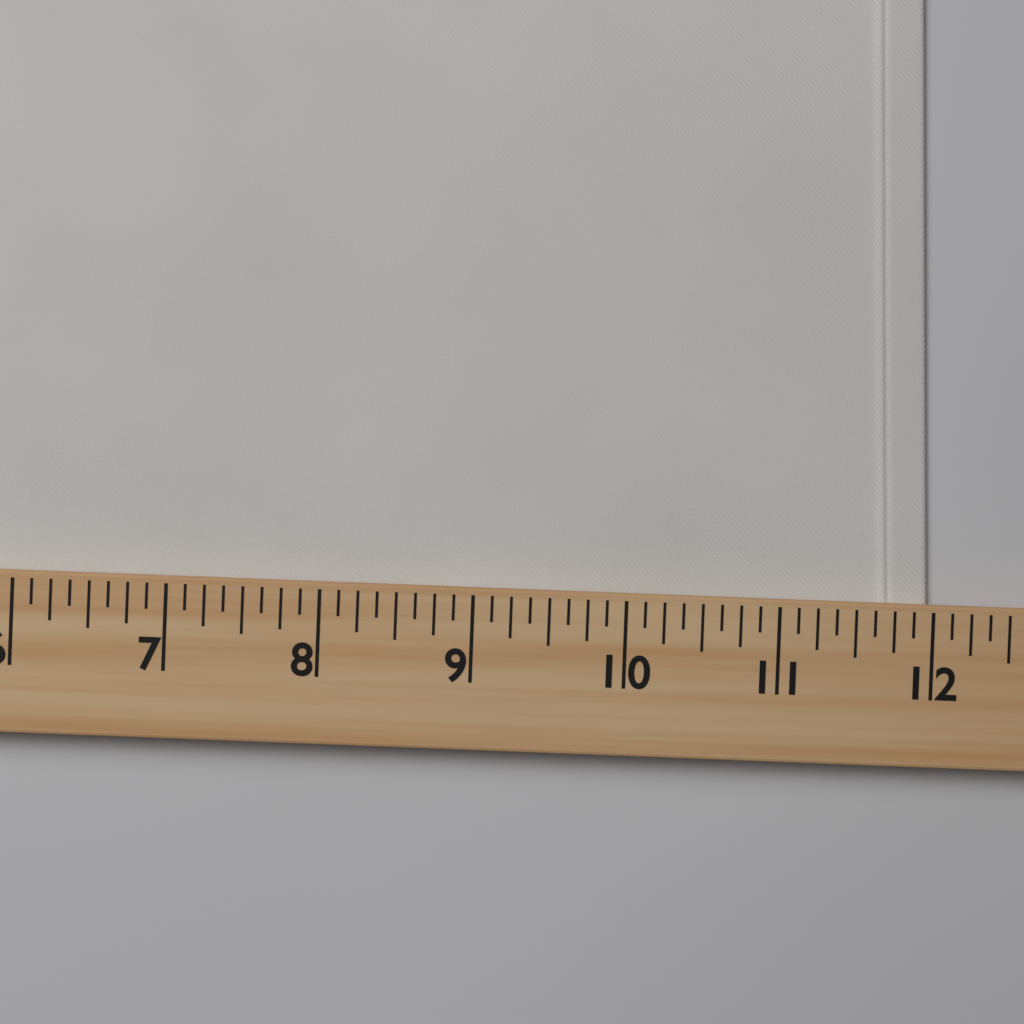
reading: 12.000 (no unit)
